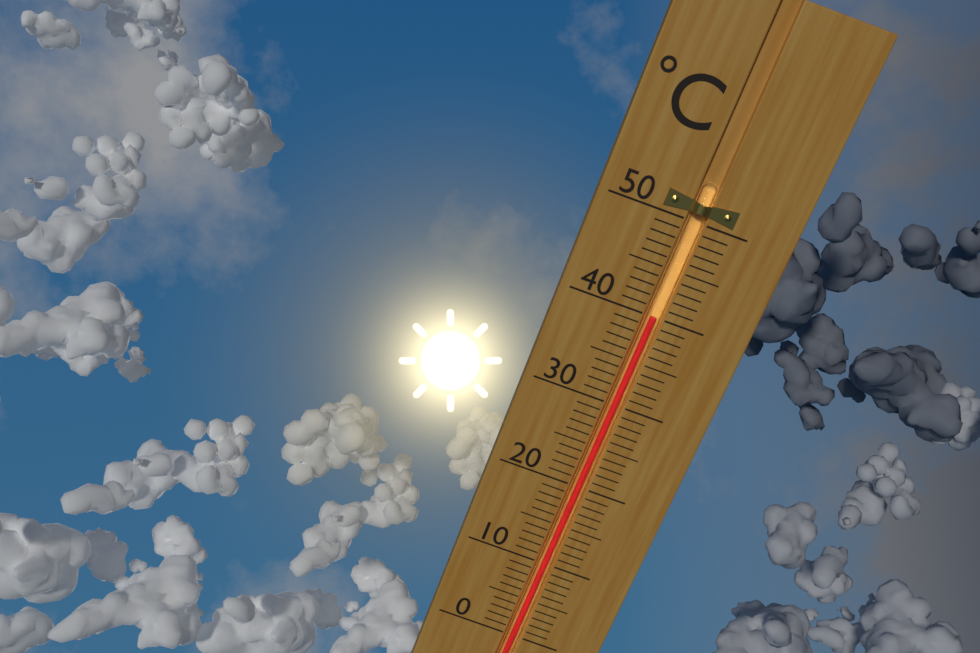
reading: 40 °C
